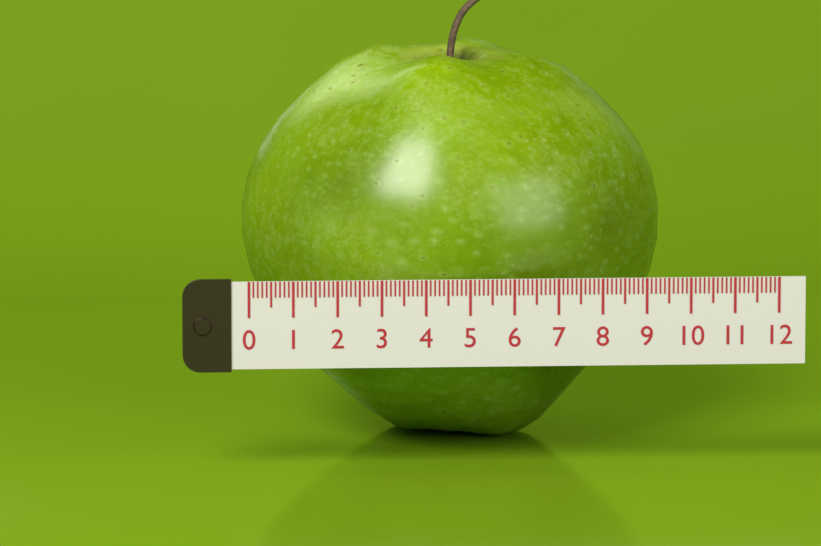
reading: 9.7 (no unit)
